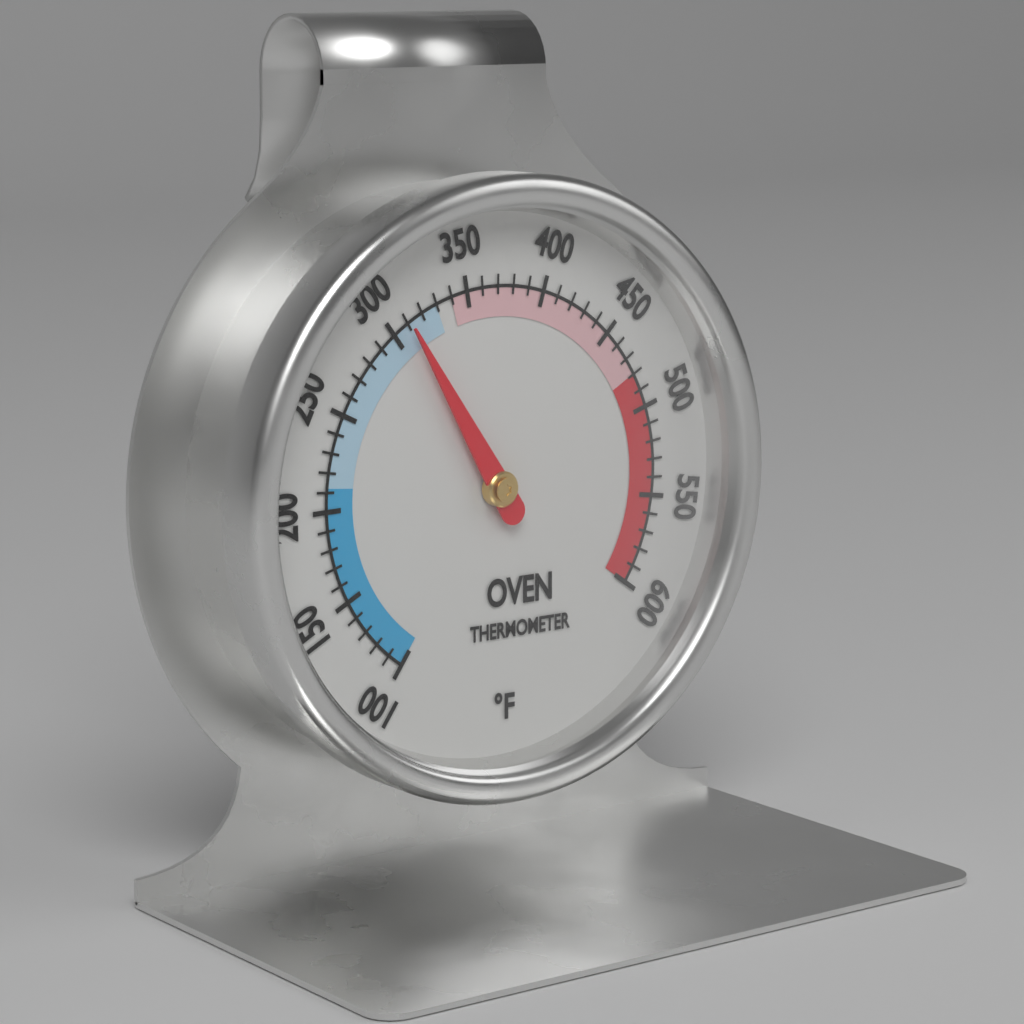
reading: 310 °F
